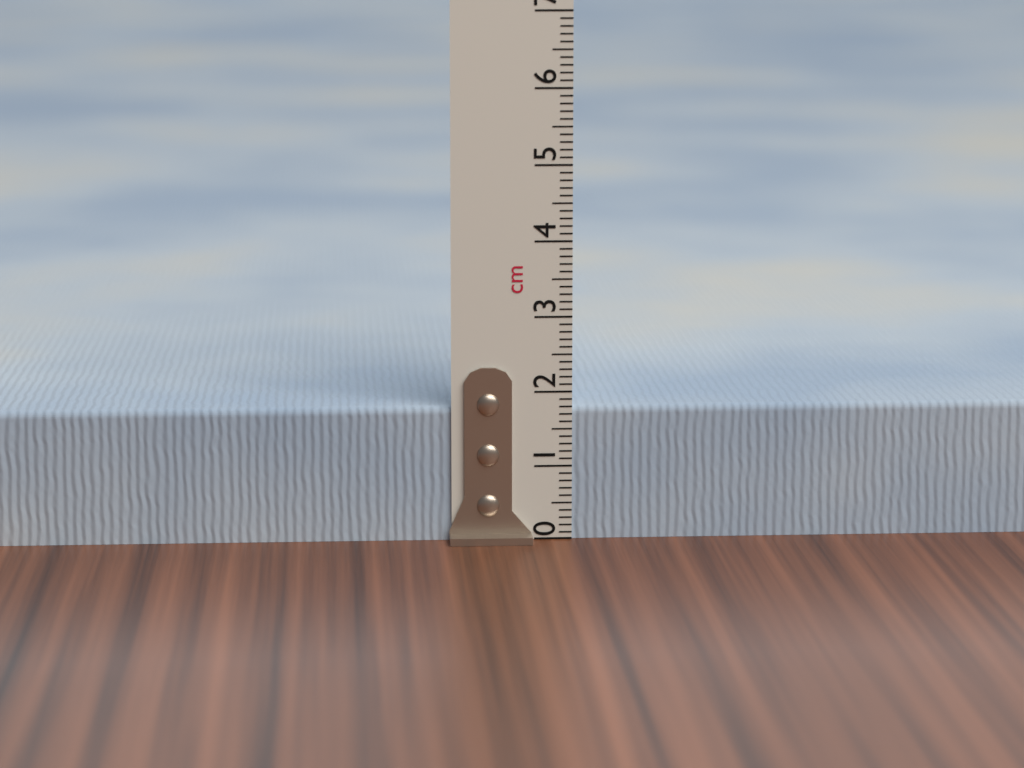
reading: 1.8 cm
